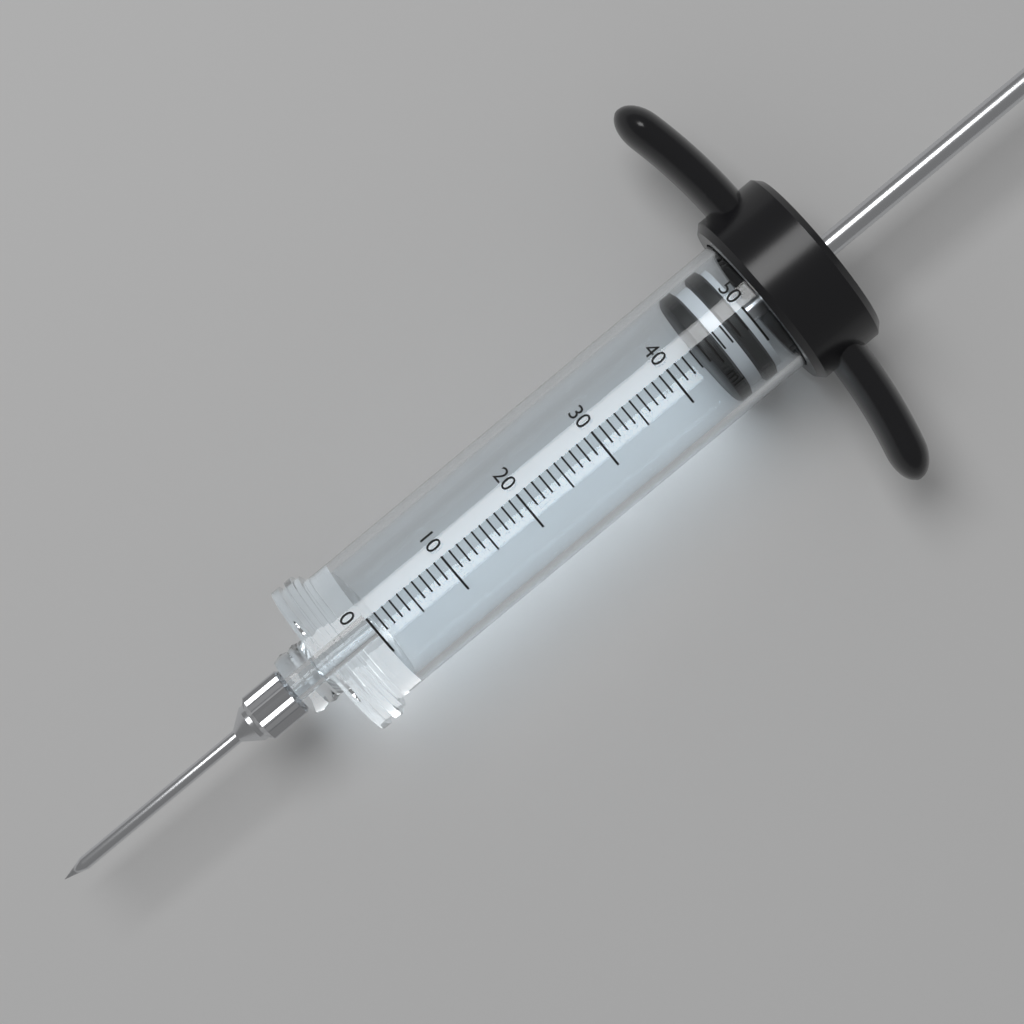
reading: 44 ml
